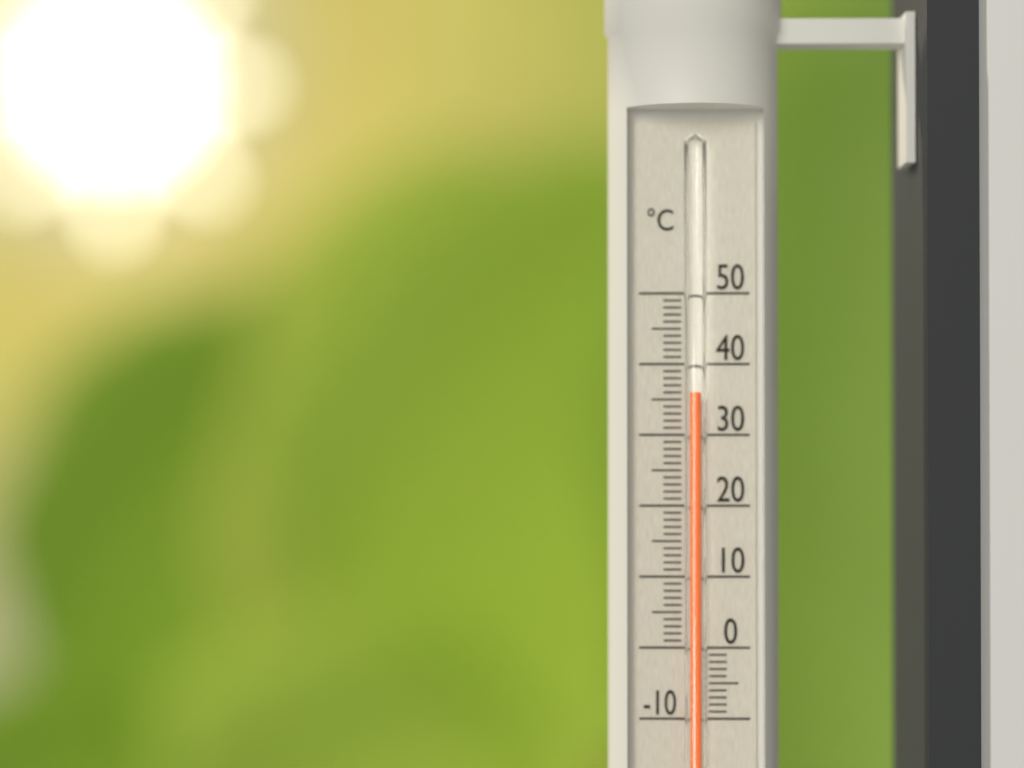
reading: 36 °C
